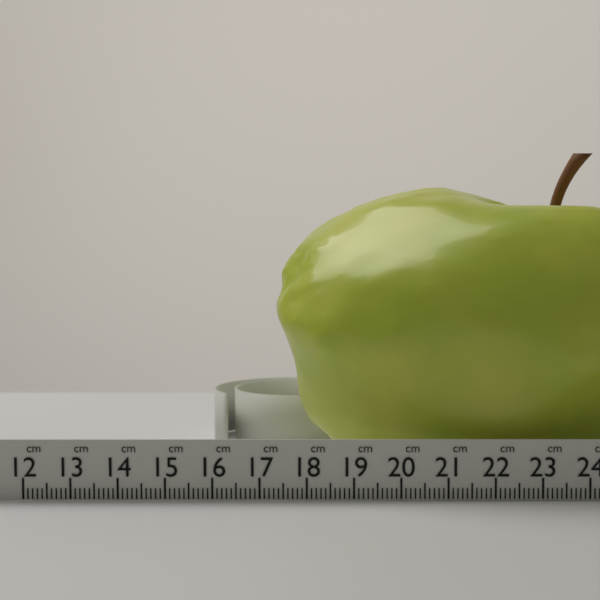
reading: 17.2 cm
